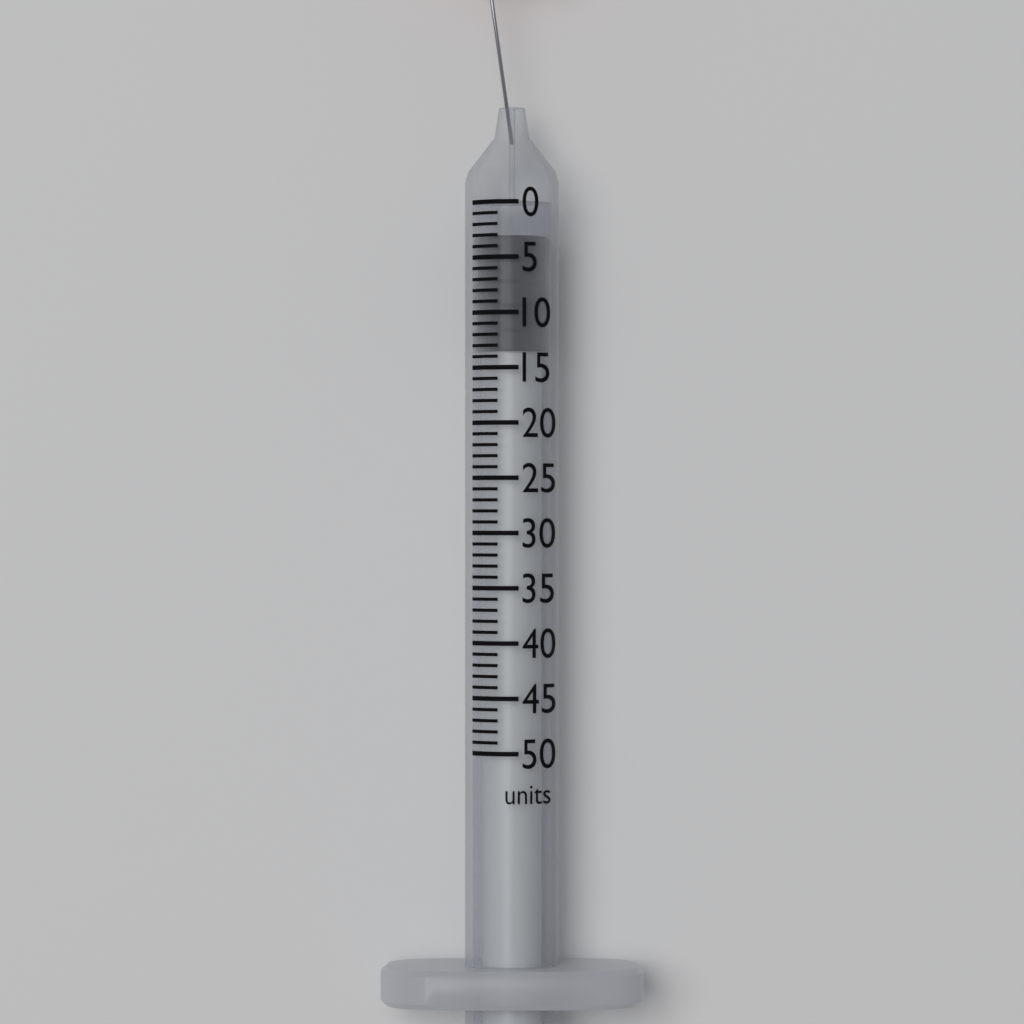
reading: 3 units
